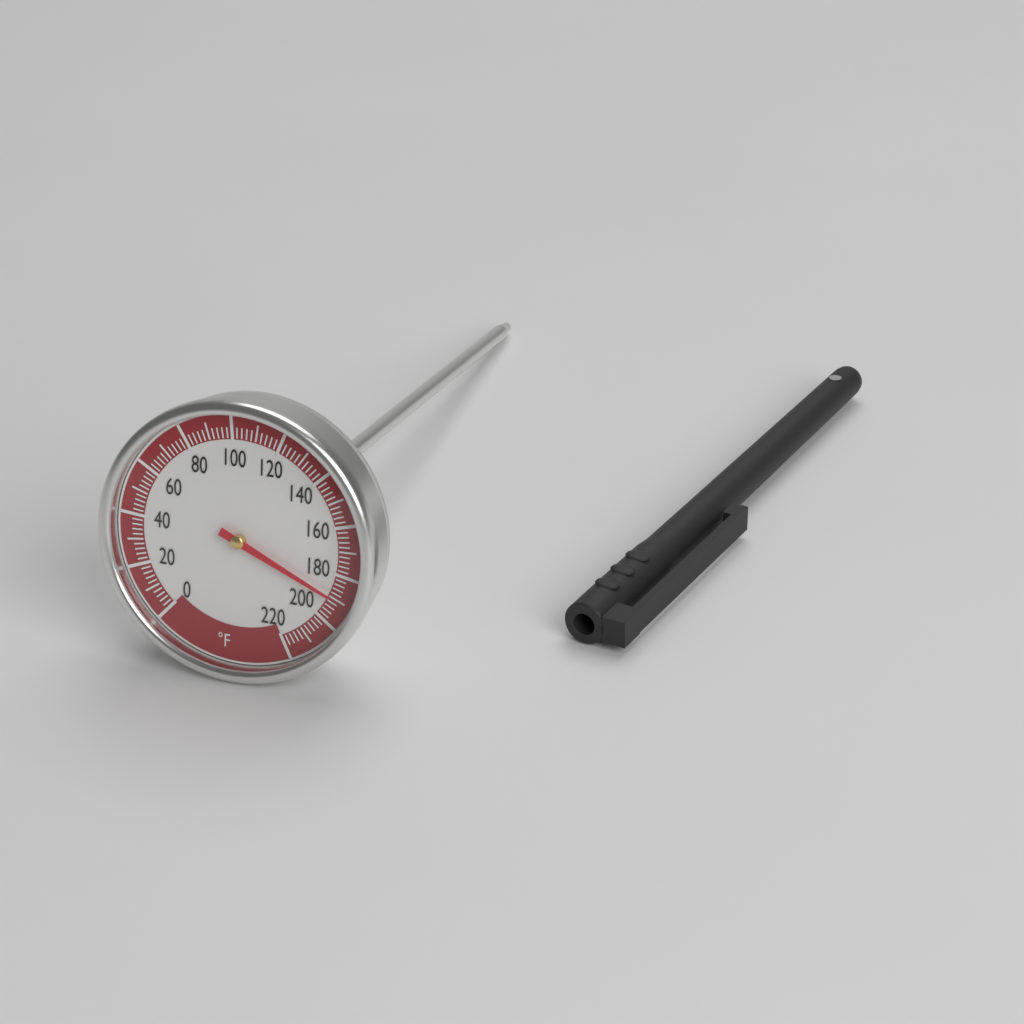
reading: 190 °F
